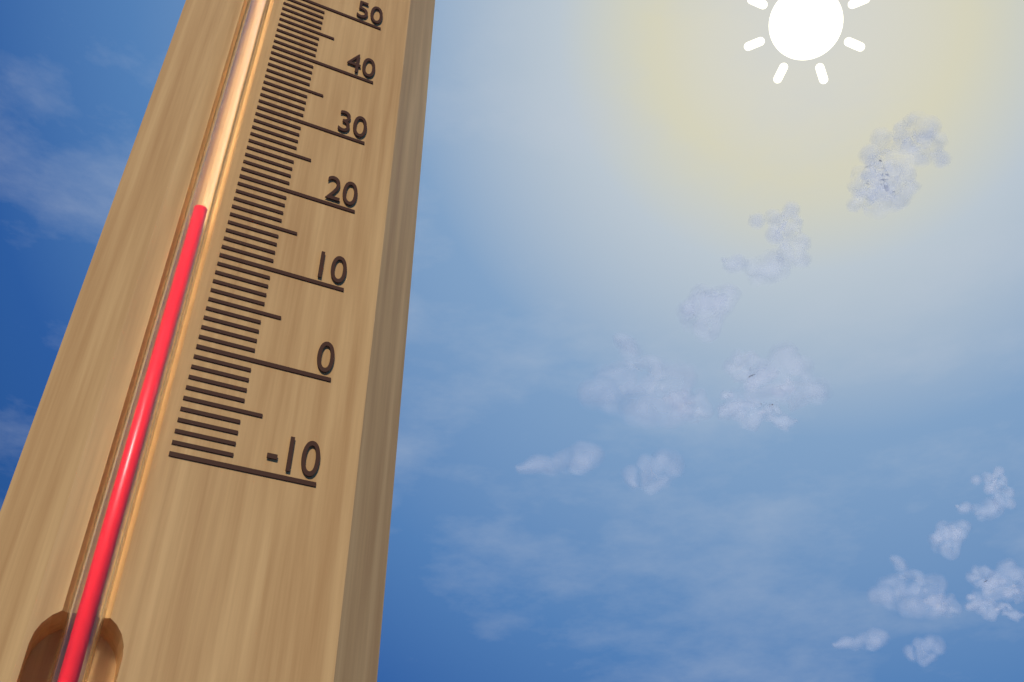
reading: 14 (no unit)
